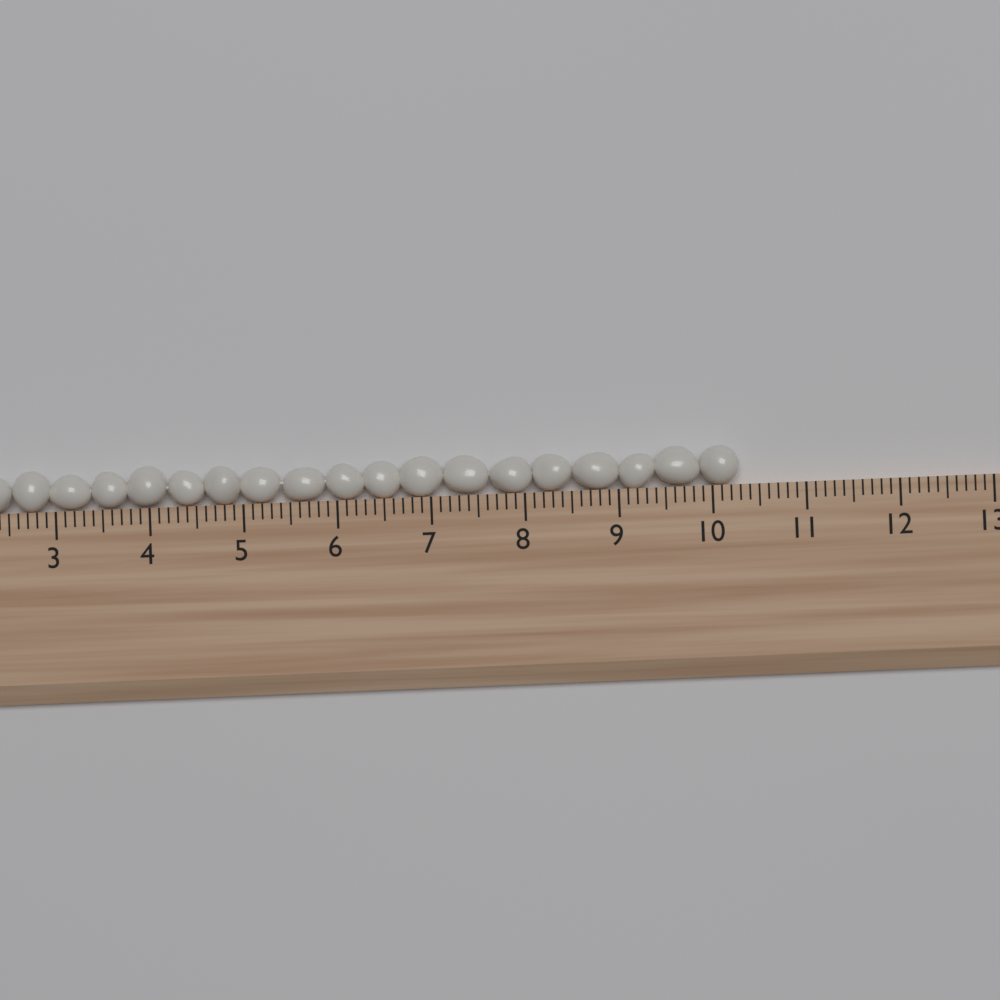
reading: 10.3 (no unit)
